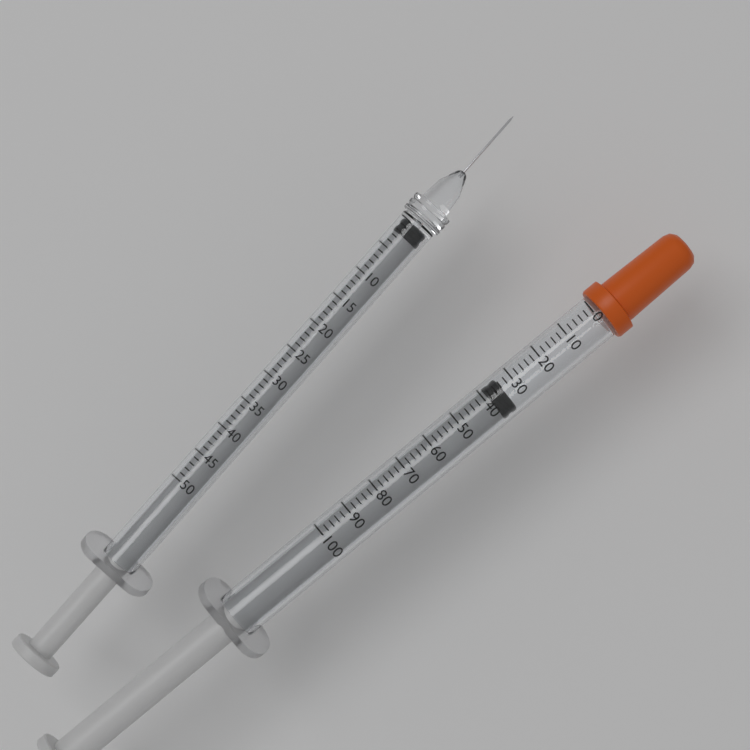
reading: 34 (no unit)
